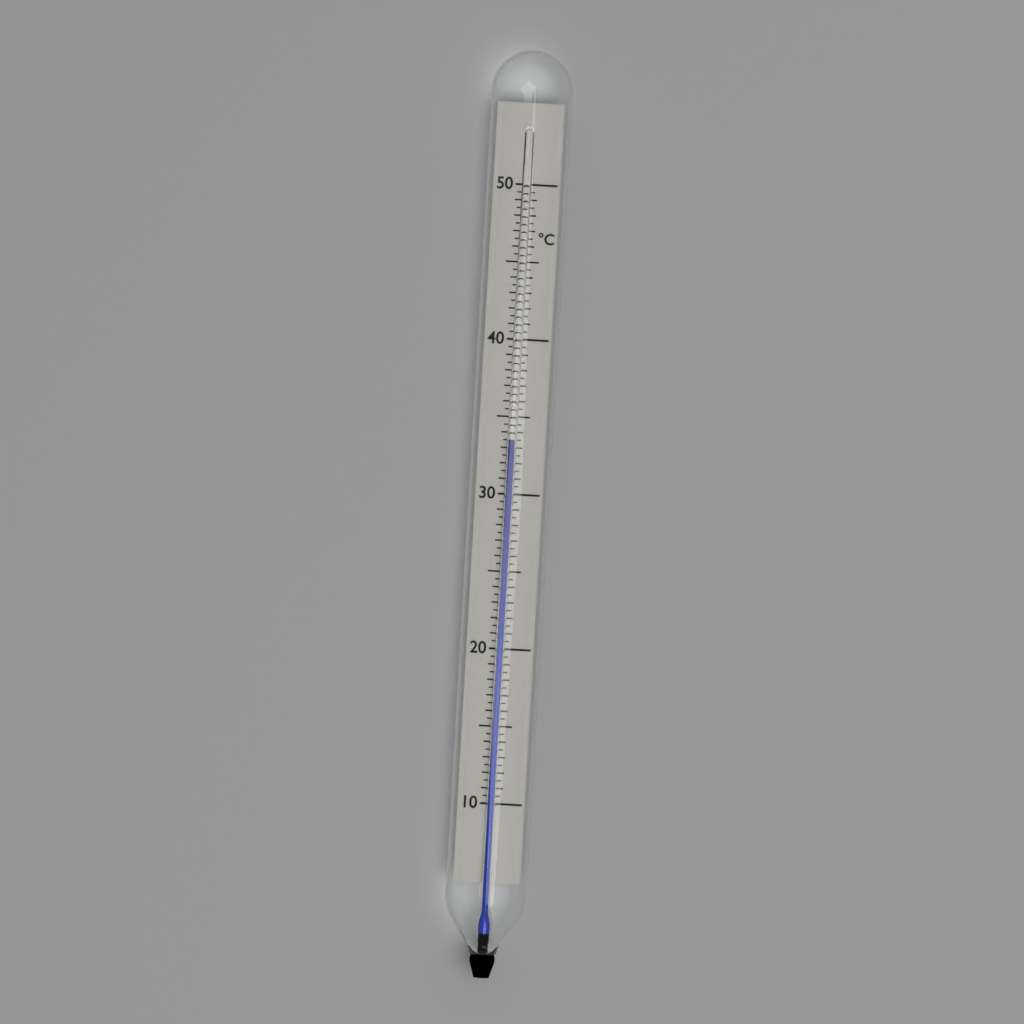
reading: 33.5 °C
